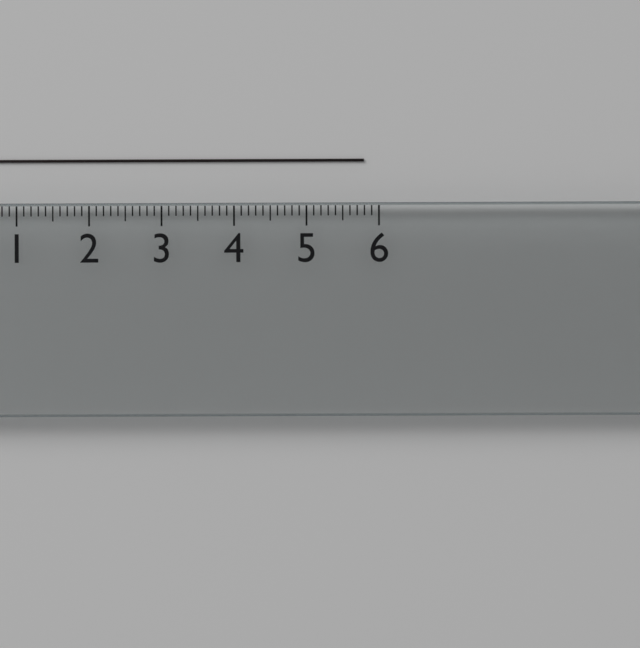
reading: 5.8 (no unit)
